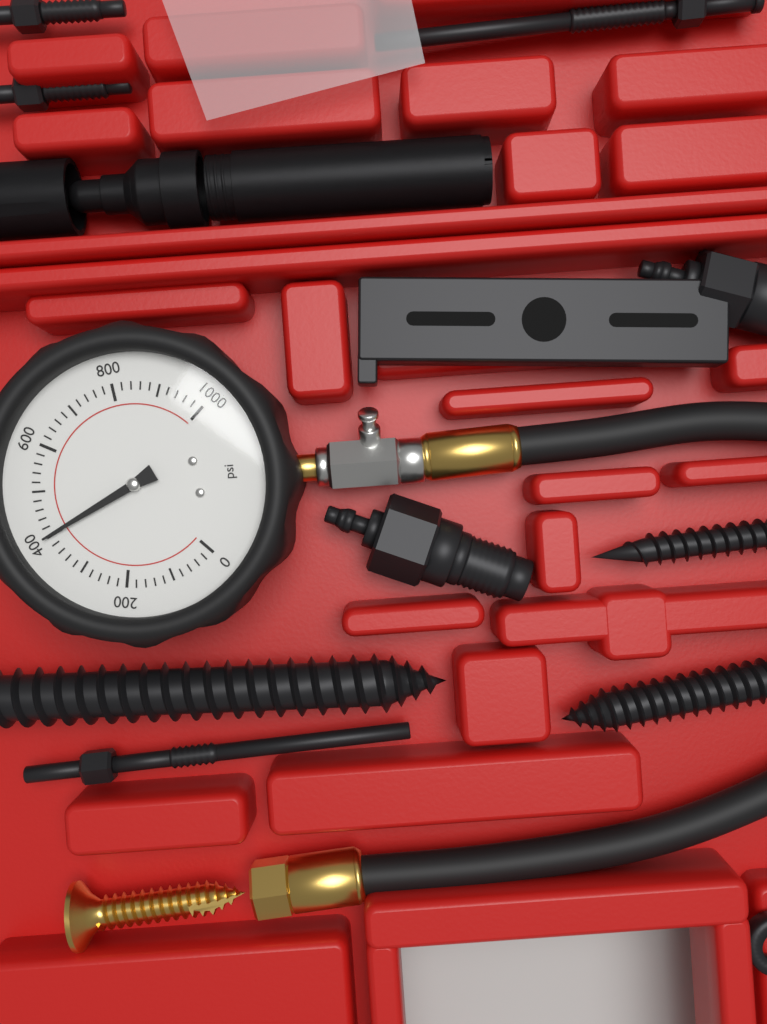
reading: 400 psi
